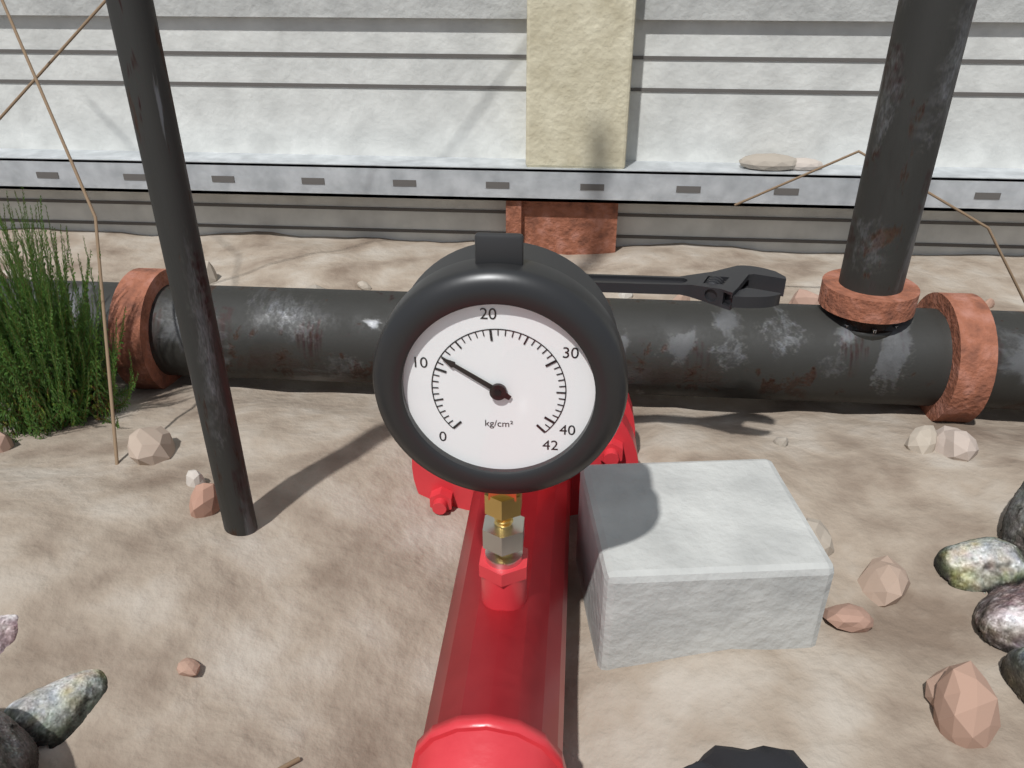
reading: 12 kg/cm²
